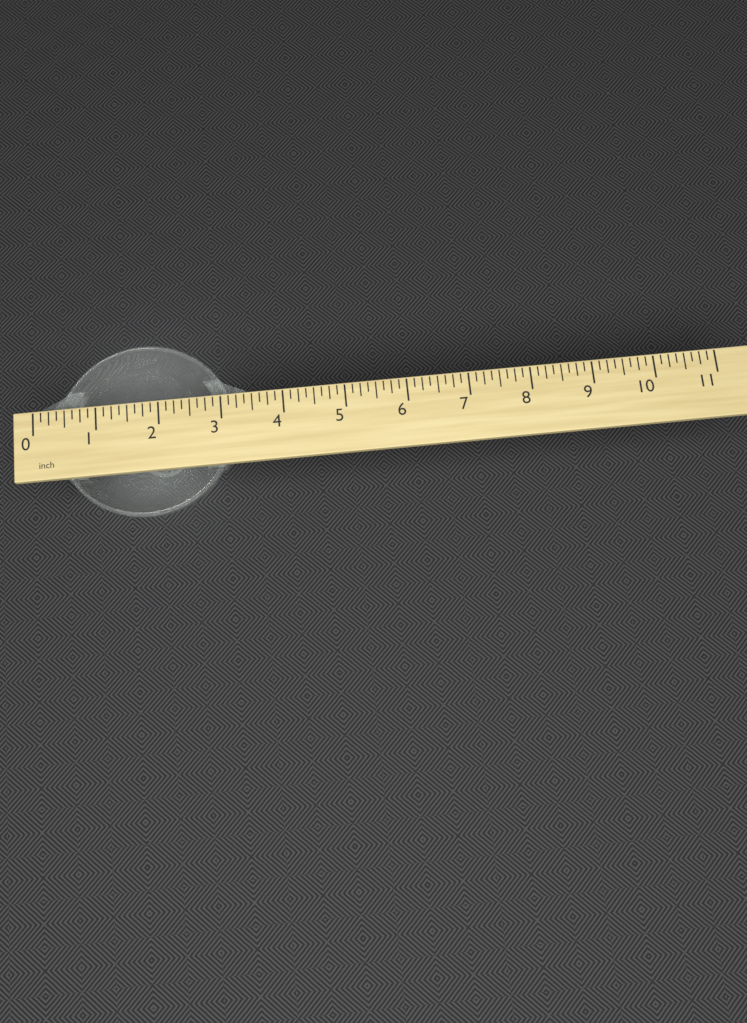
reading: 3.500 inch
